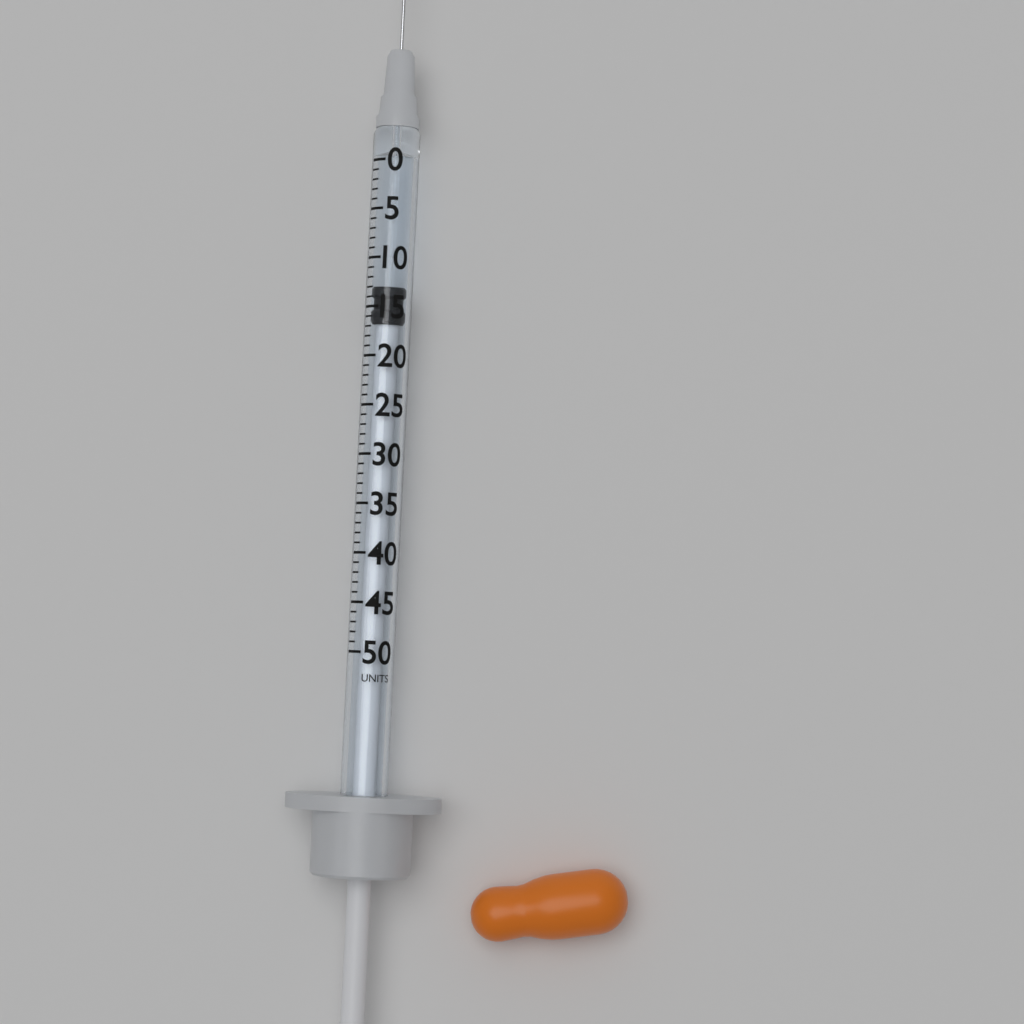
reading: 13 units
